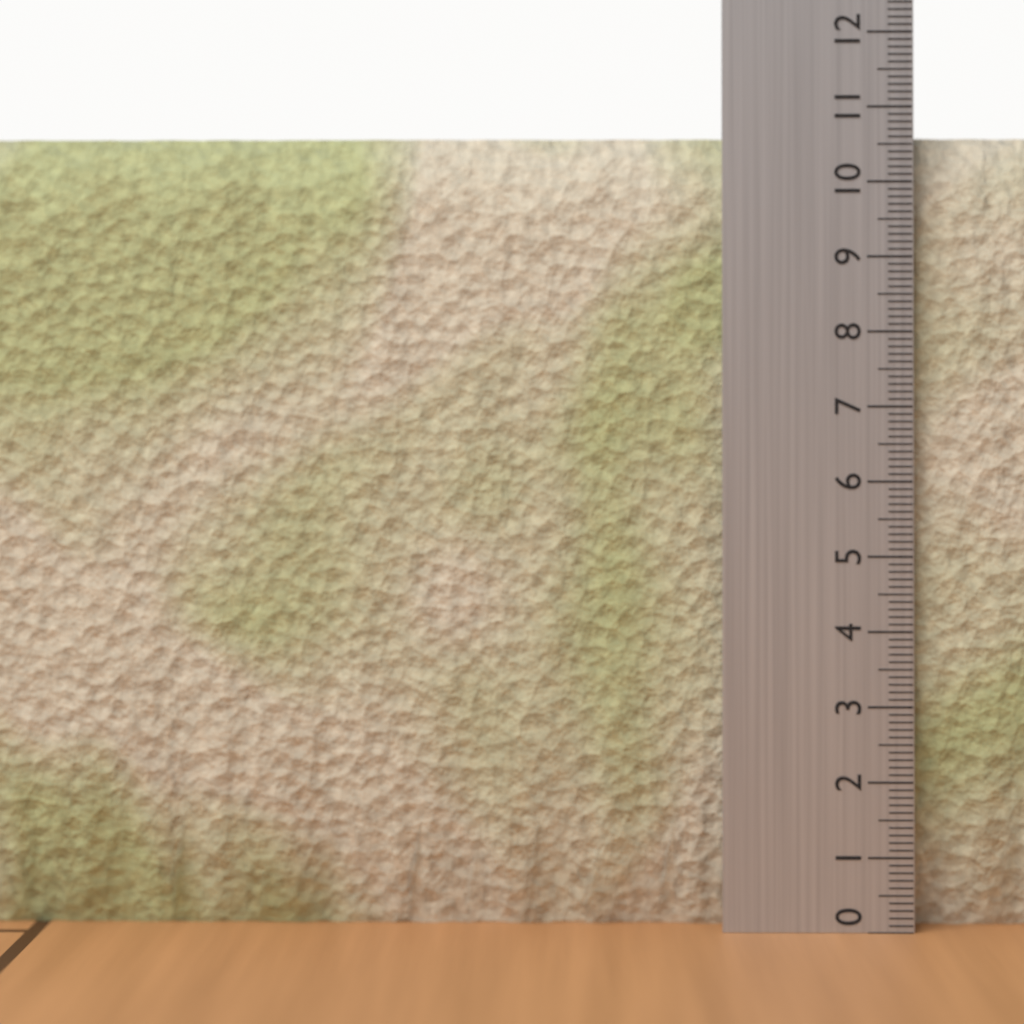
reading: 10.6 (no unit)
